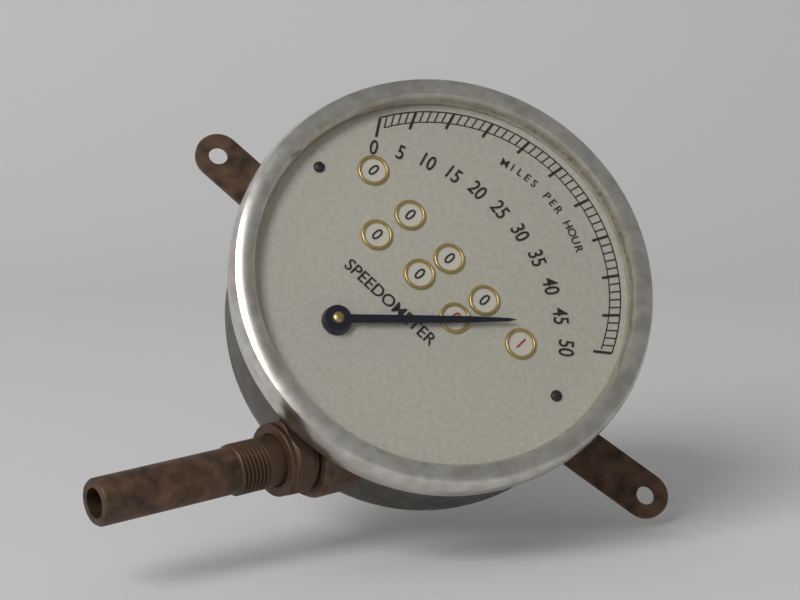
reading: 46 mph
